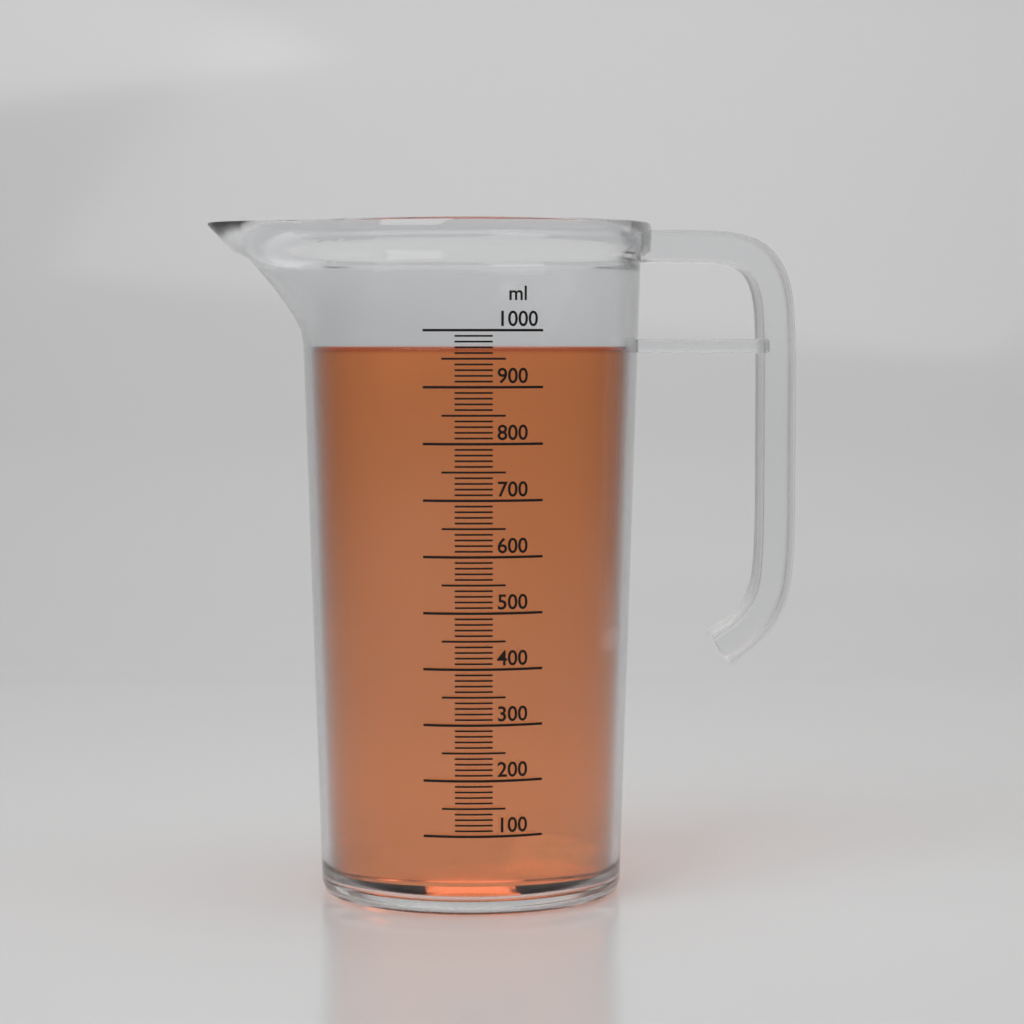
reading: 970 ml
